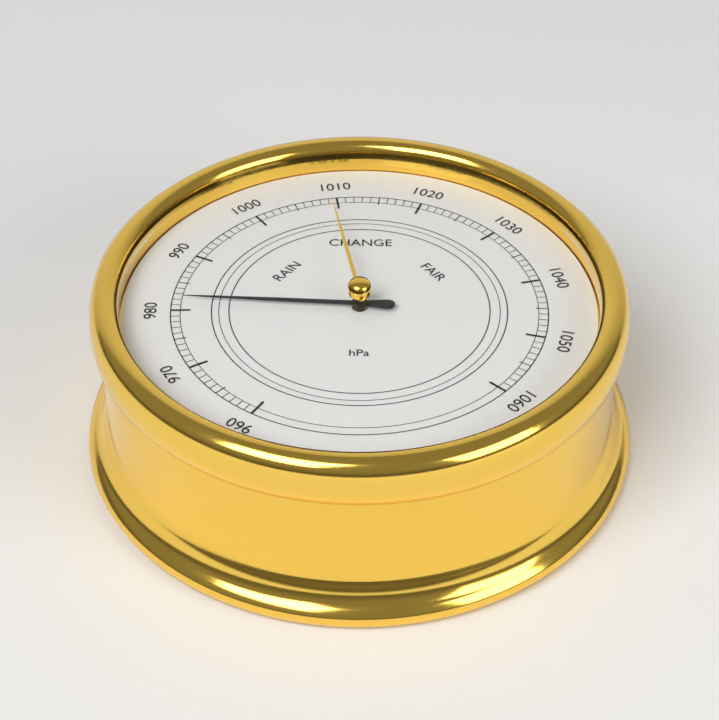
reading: 982 hPa
